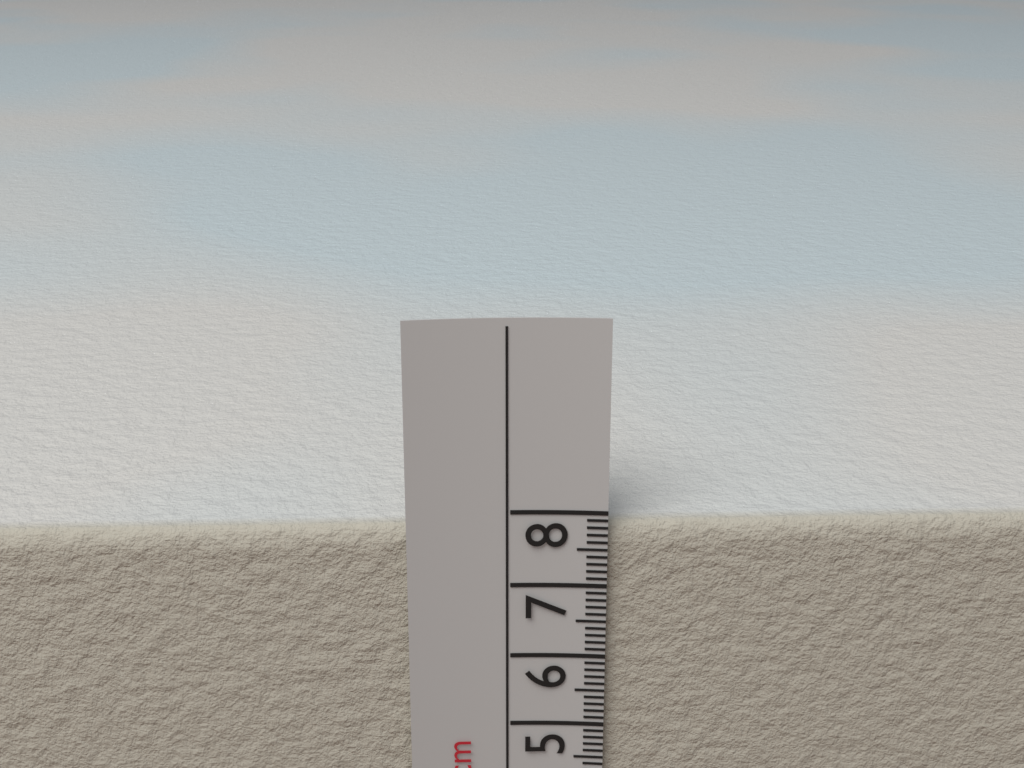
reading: 7.8 cm
